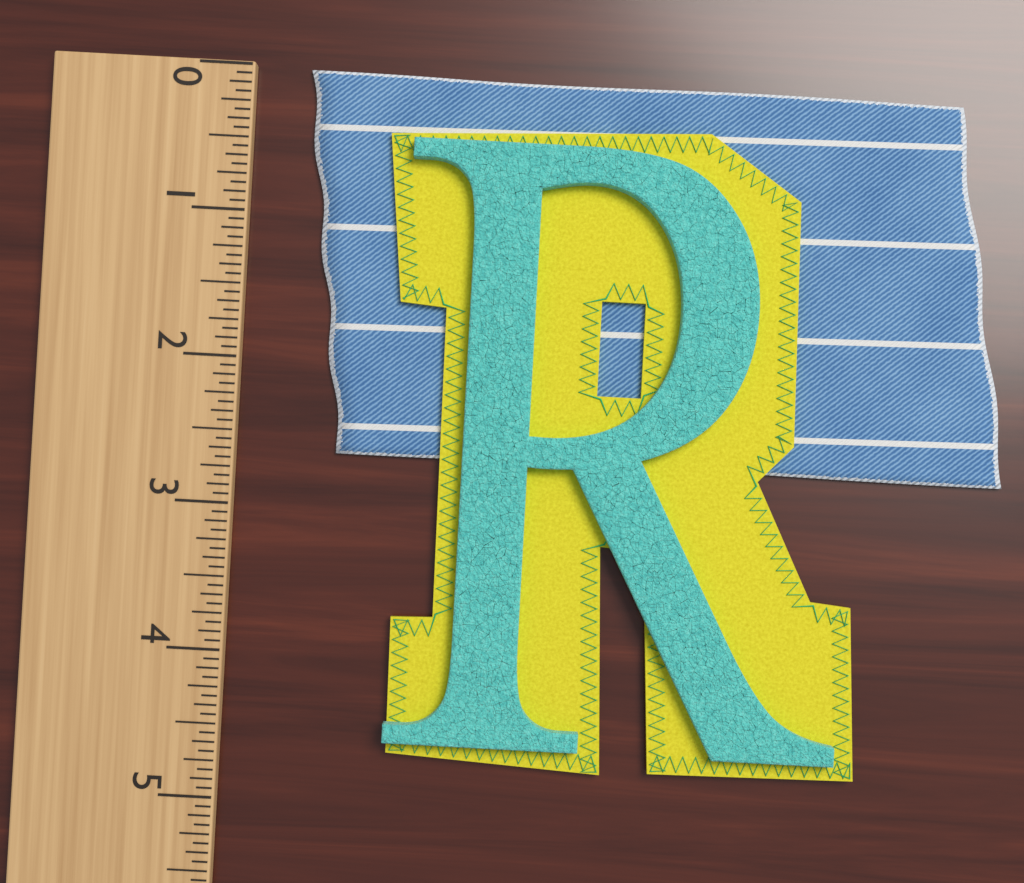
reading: 2.6250 (no unit)
